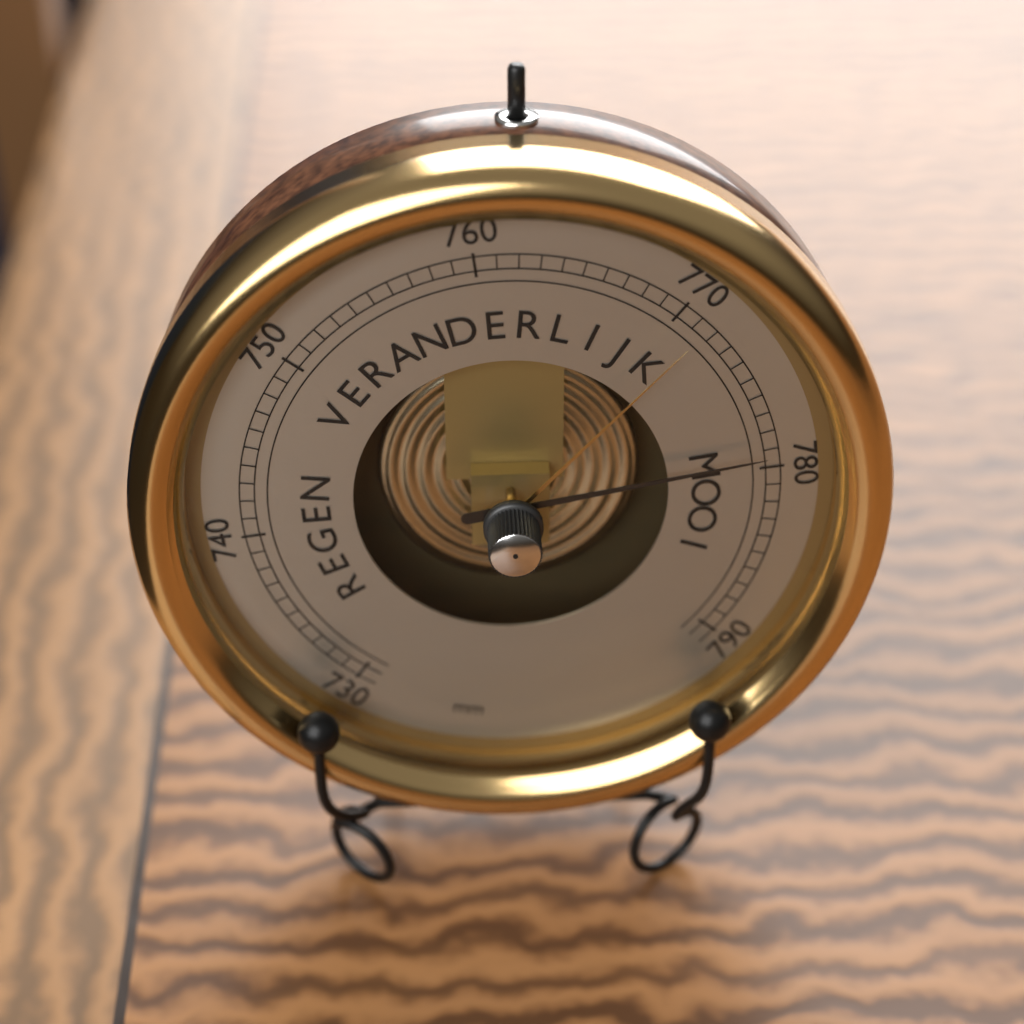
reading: 779 mm
